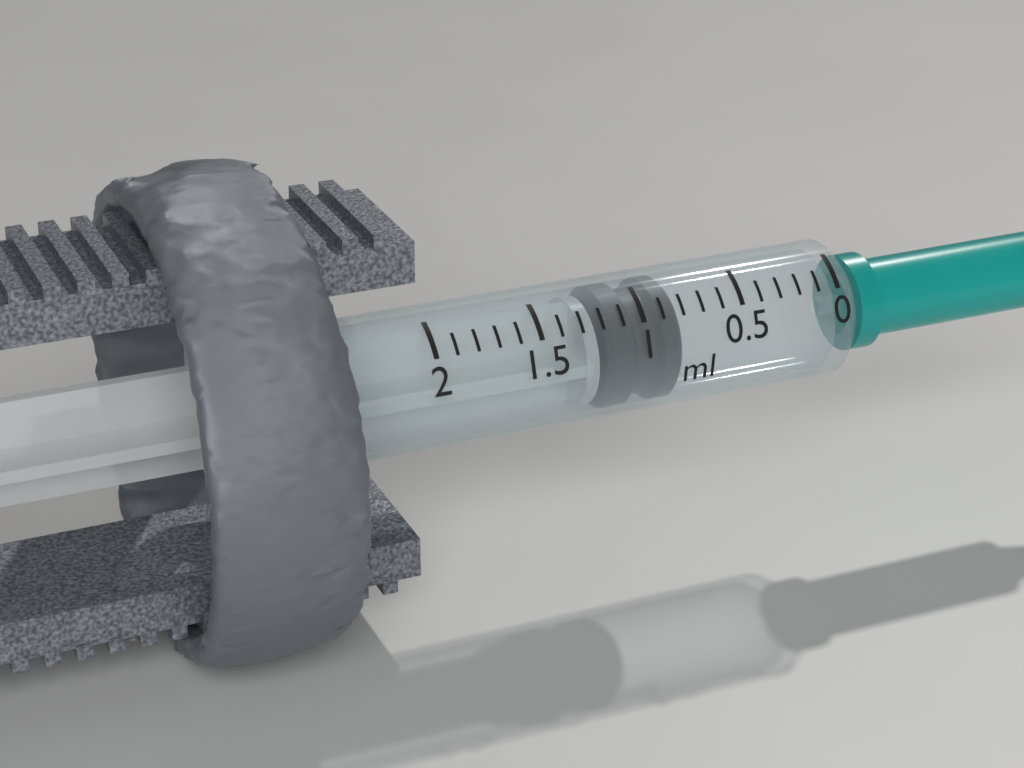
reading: 0.8 ml
